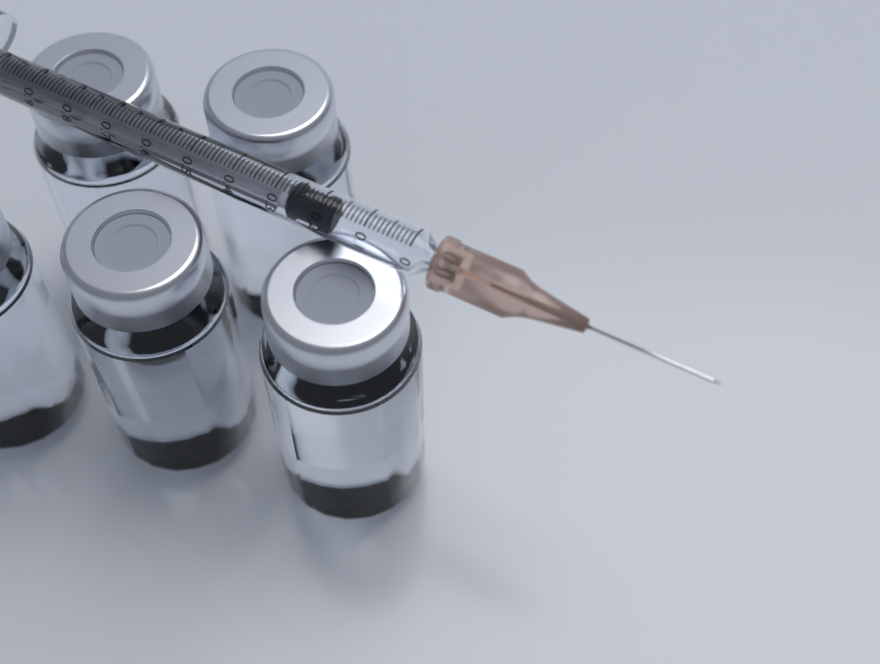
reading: 0.17 ml
